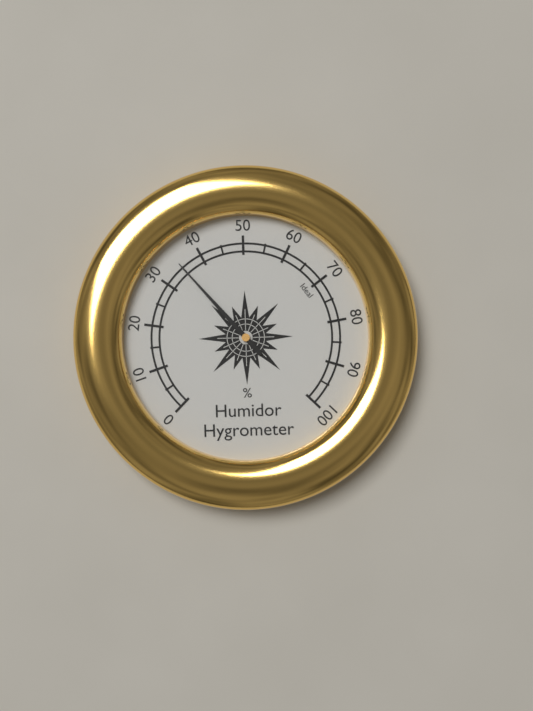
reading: 35 %
